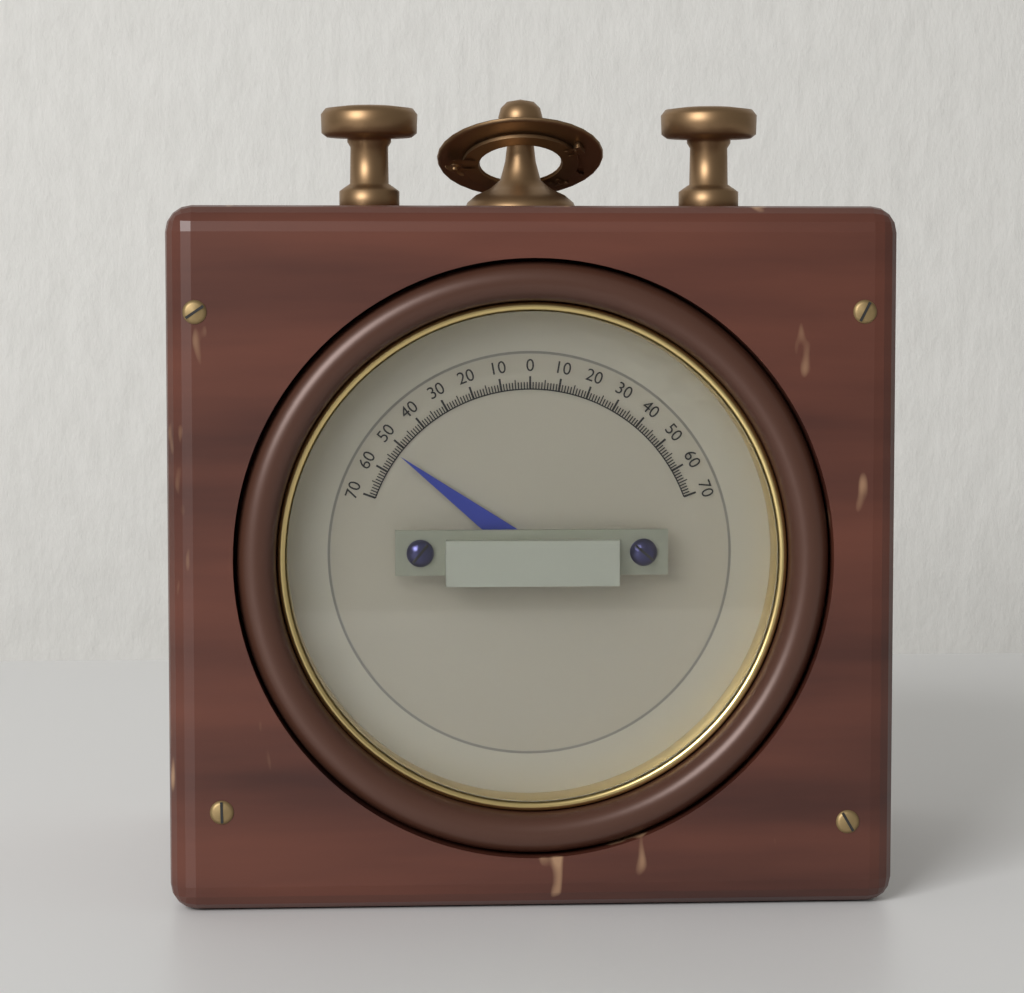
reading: -53 (no unit)
